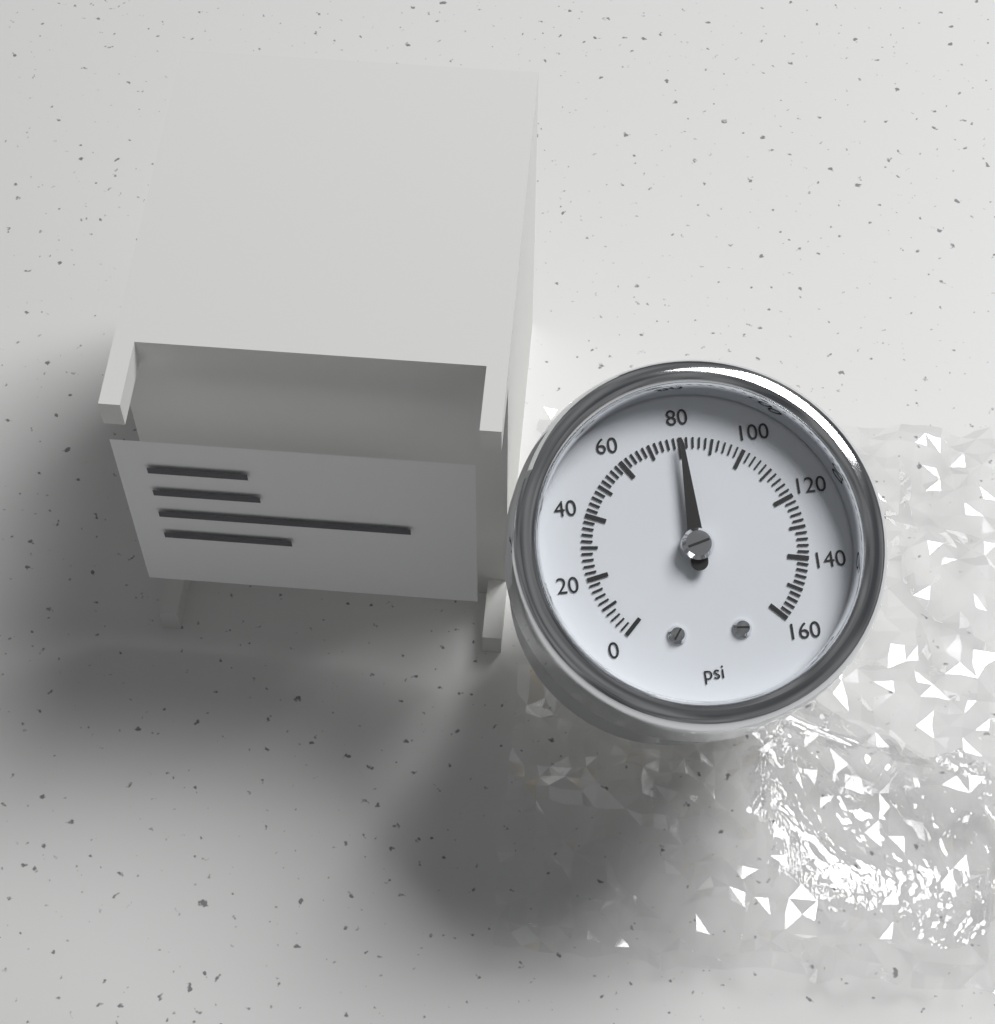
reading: 80 psi
